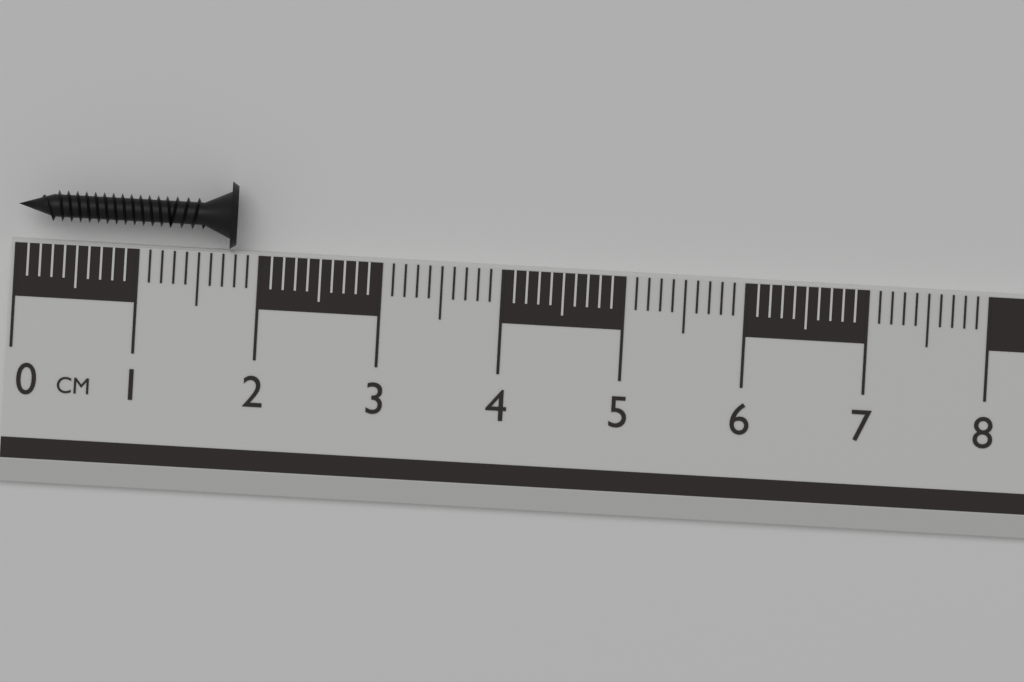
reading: 1.8 cm
